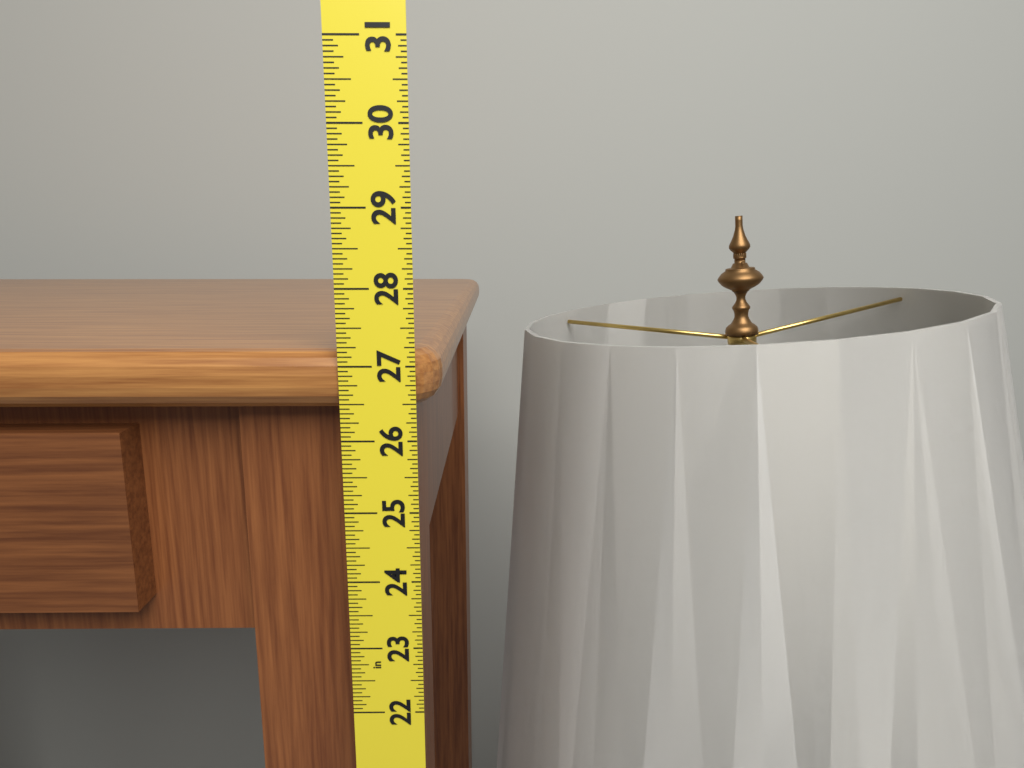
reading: 27.1875 in
